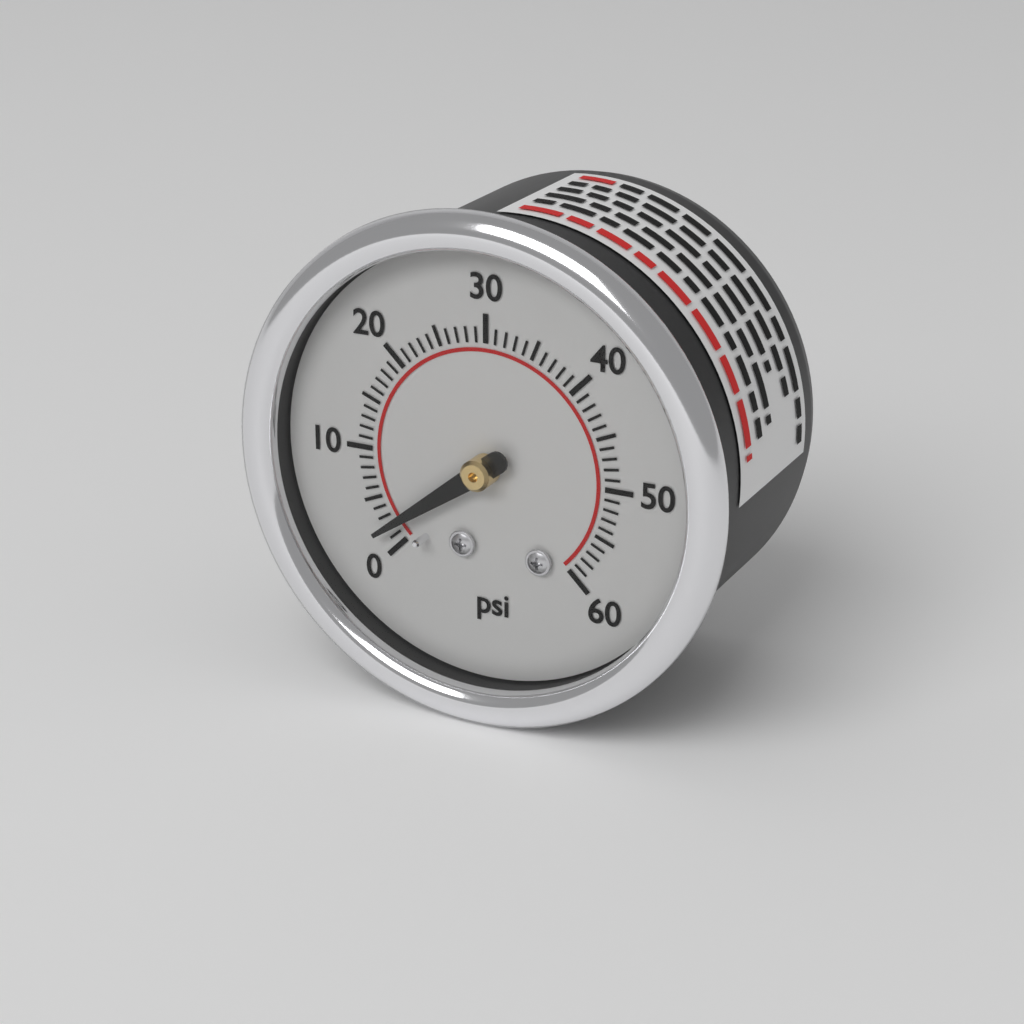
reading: 2 psi
